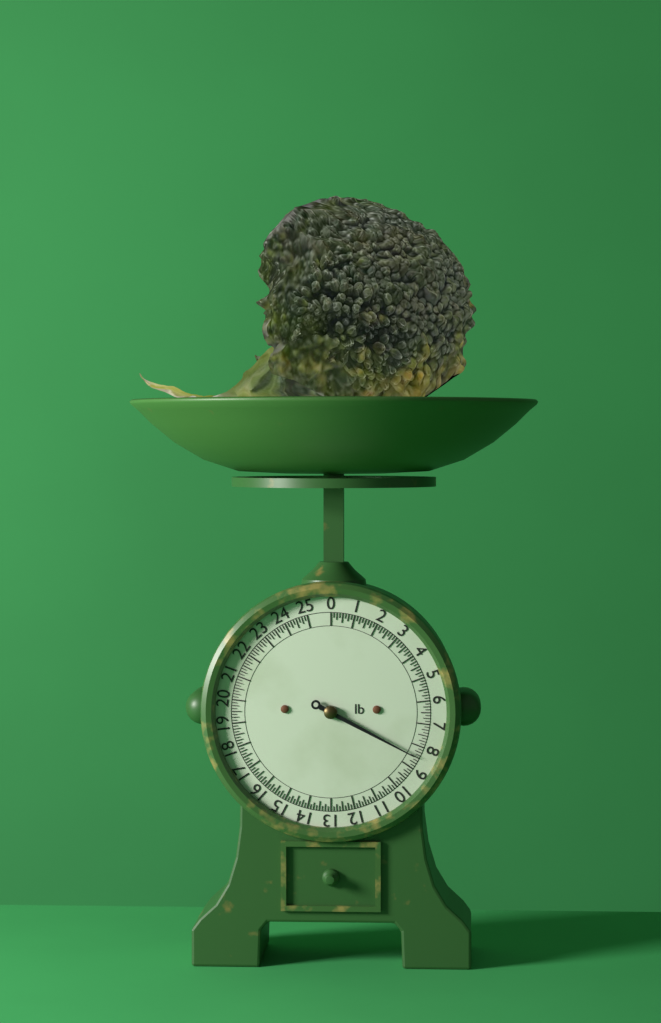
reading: 8.500 lb
